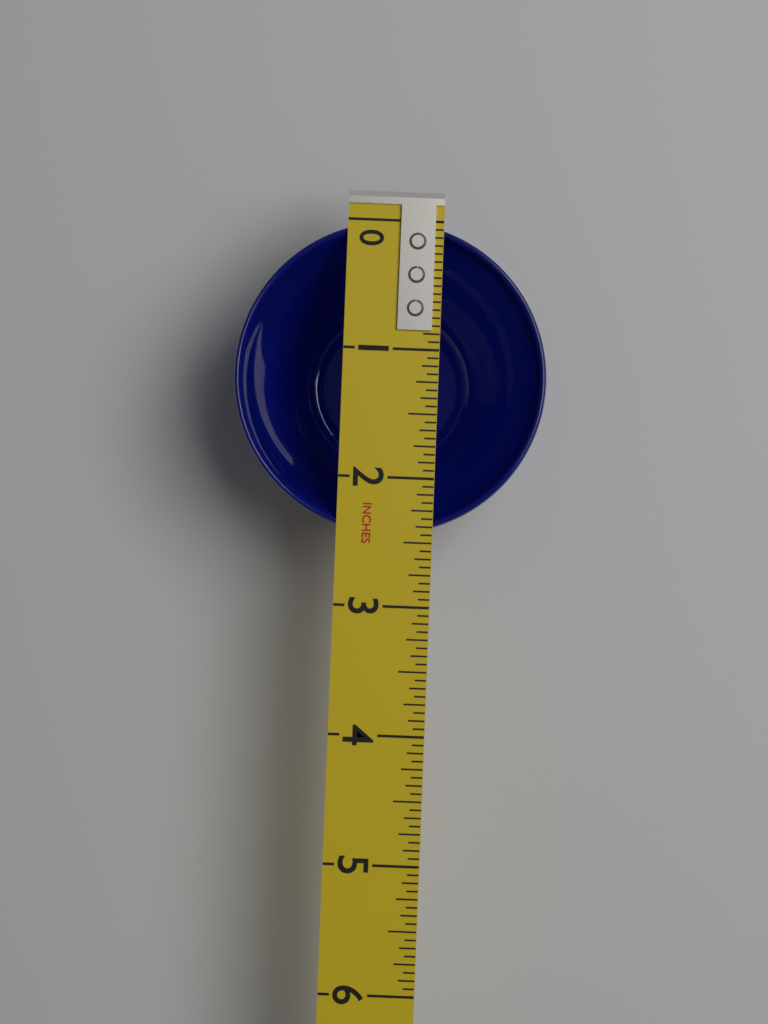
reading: 2.4375 in
